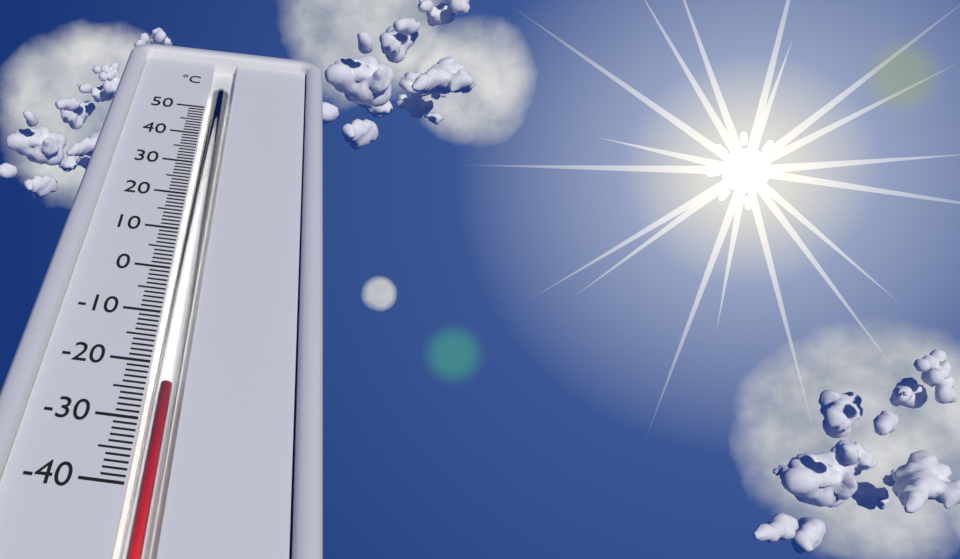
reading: -24 °C
